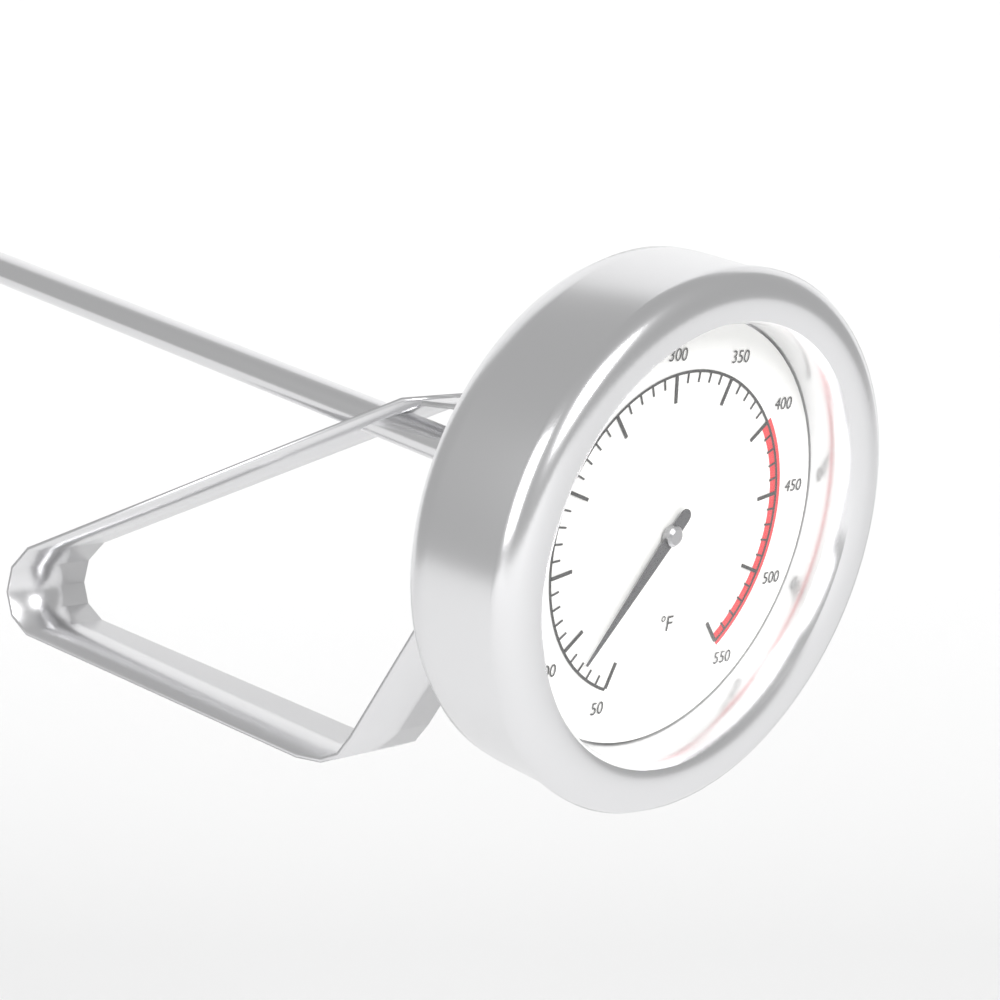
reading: 80 °F
